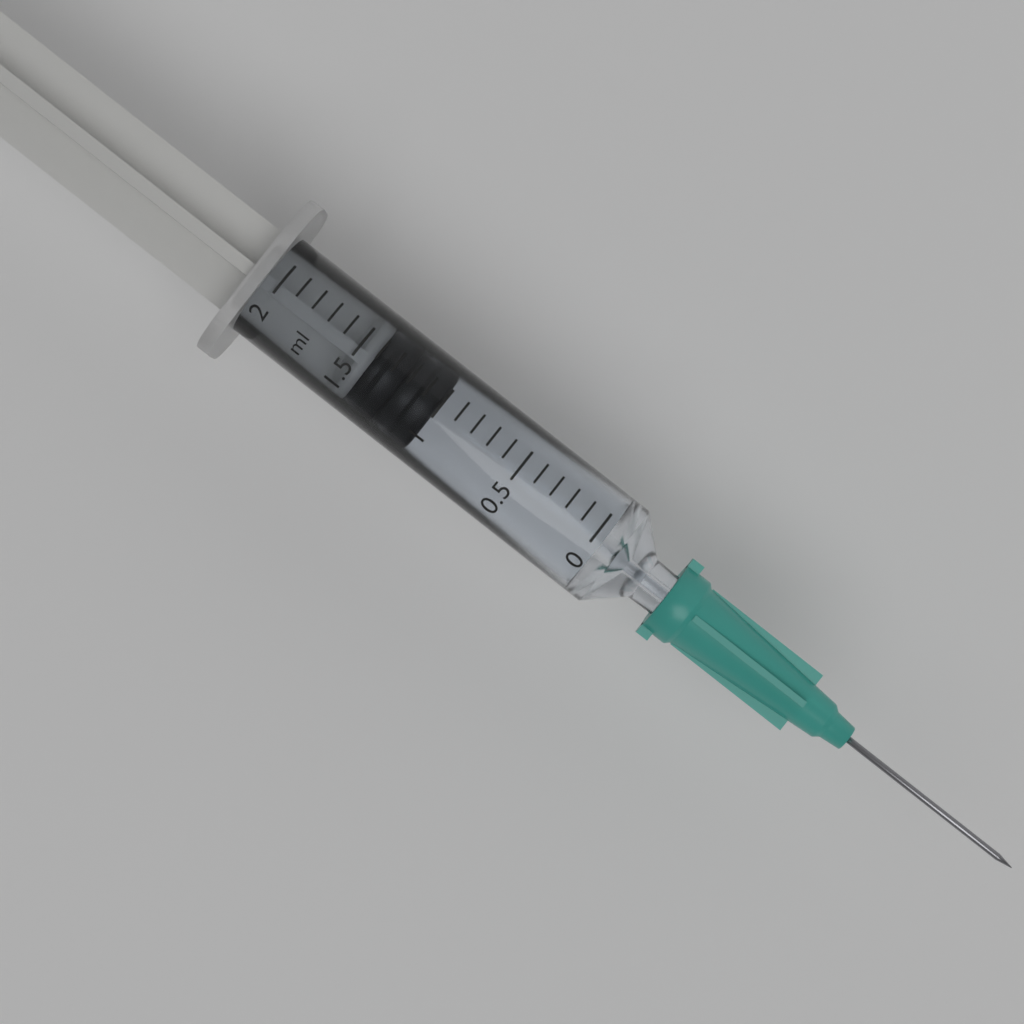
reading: 1.0 ml
